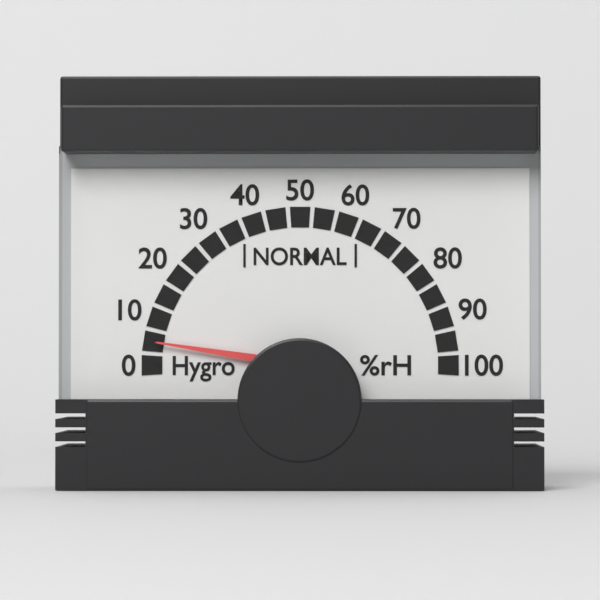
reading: 5 %rH
